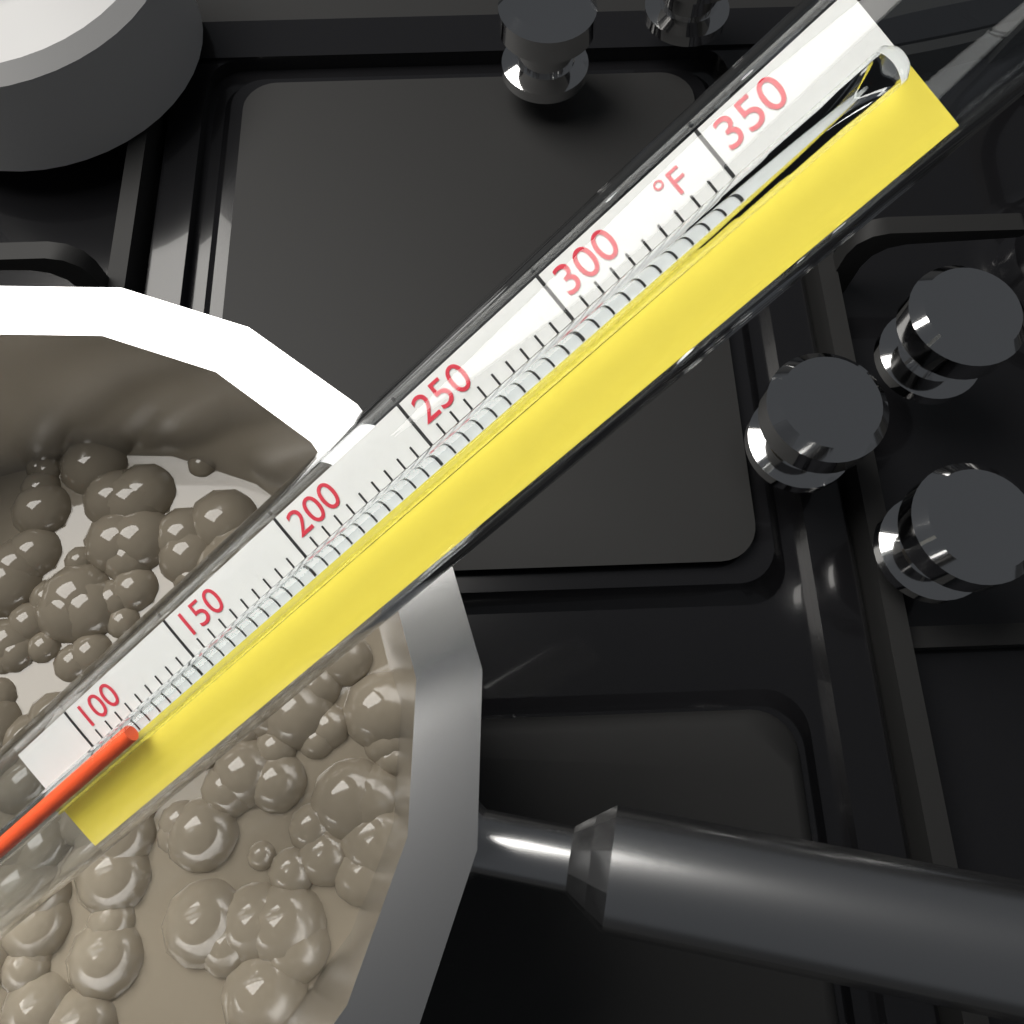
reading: 120 °F
